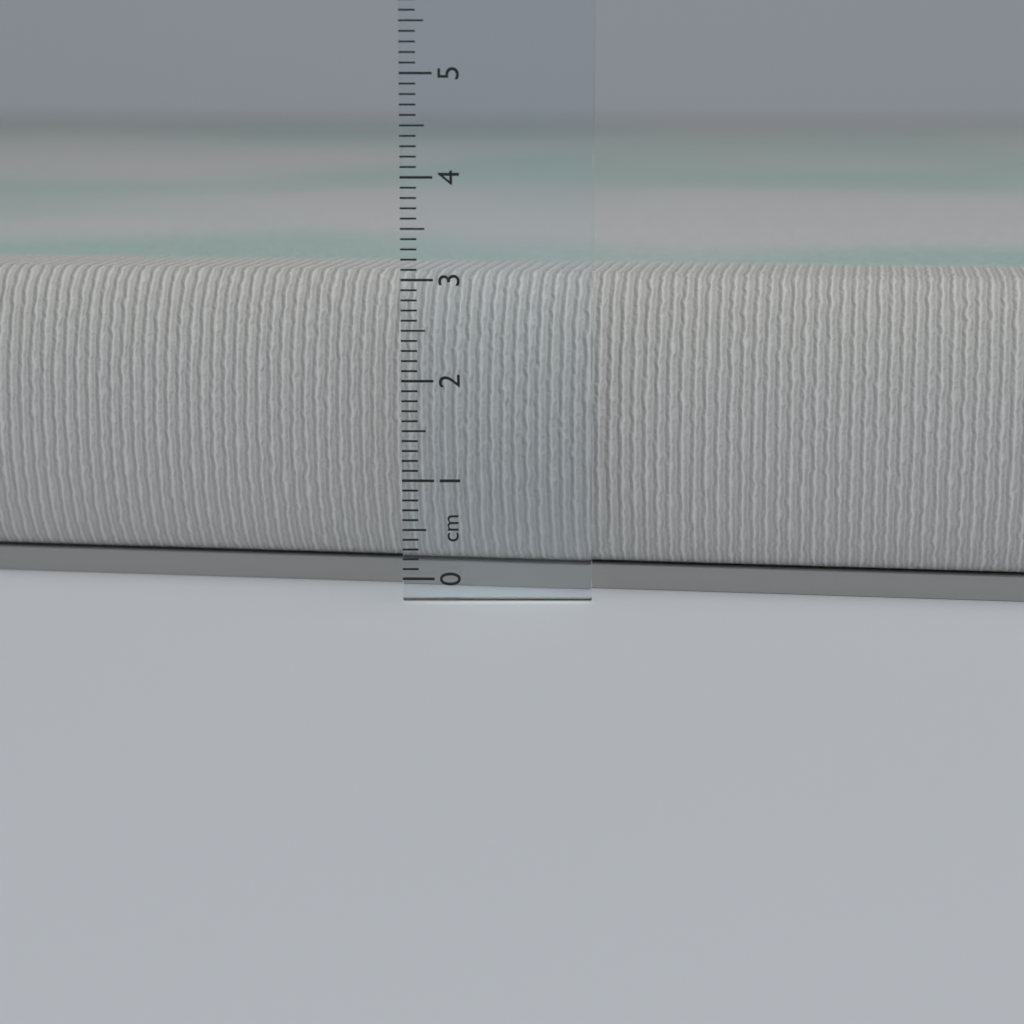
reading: 3.0 cm
